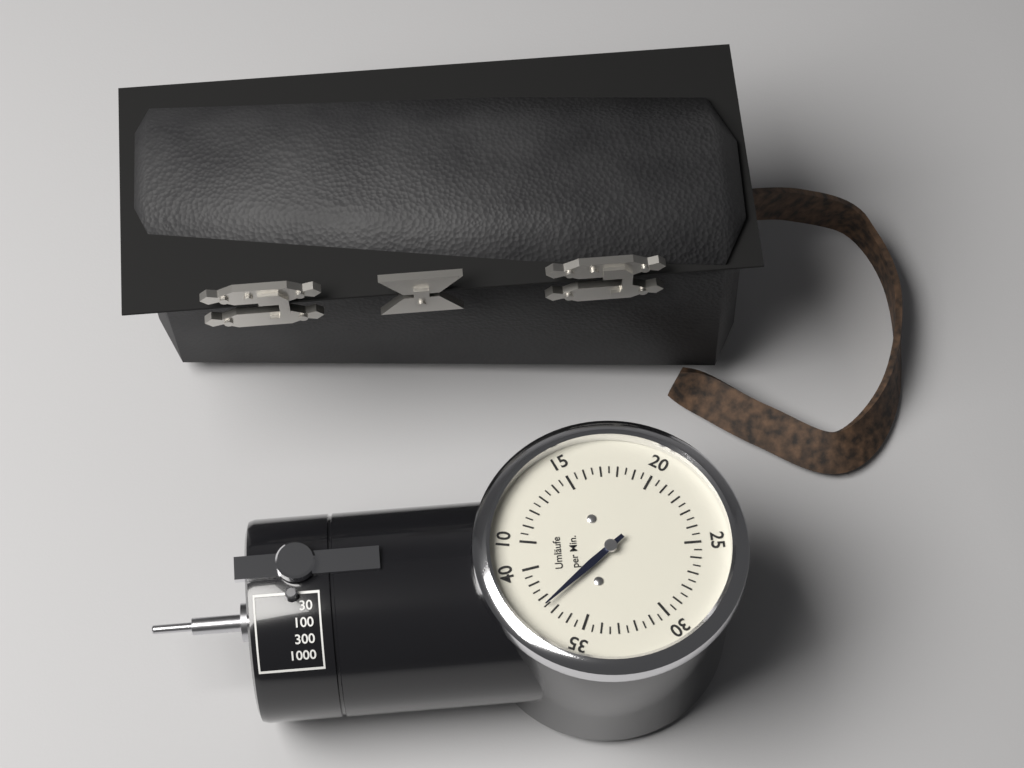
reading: 37.5 Umläufe per Min.
